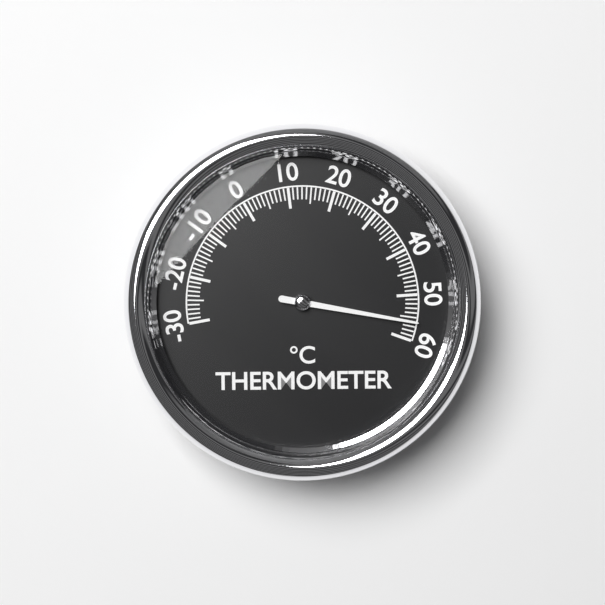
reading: 56 °C
